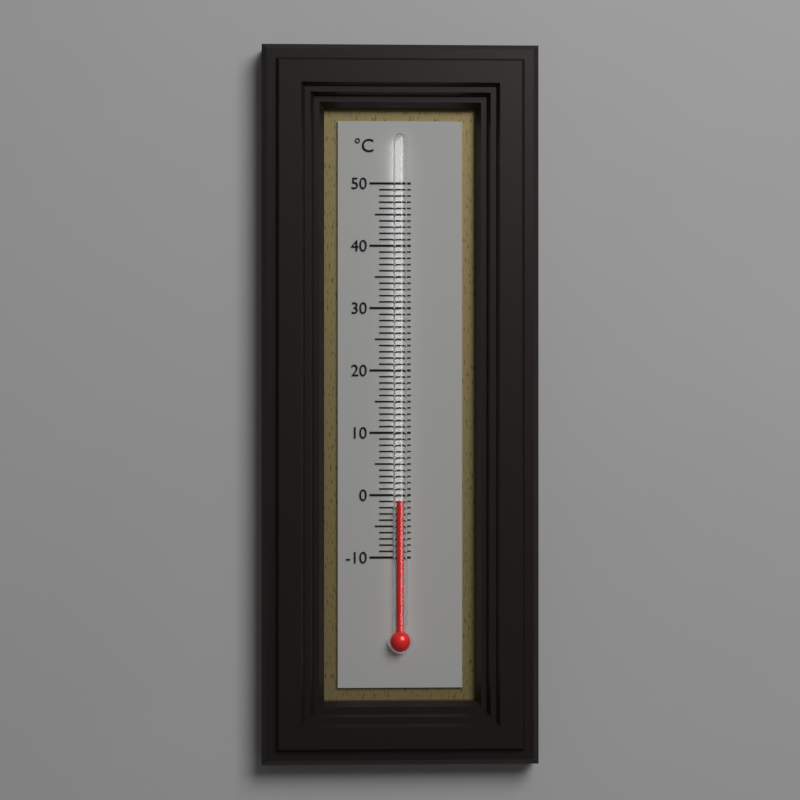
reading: -1 °C
